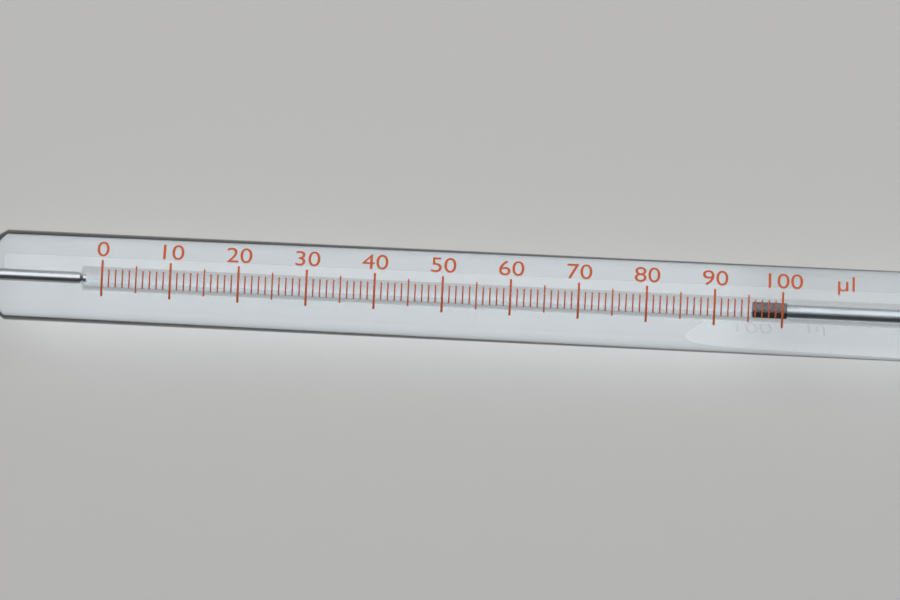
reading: 96 µl
